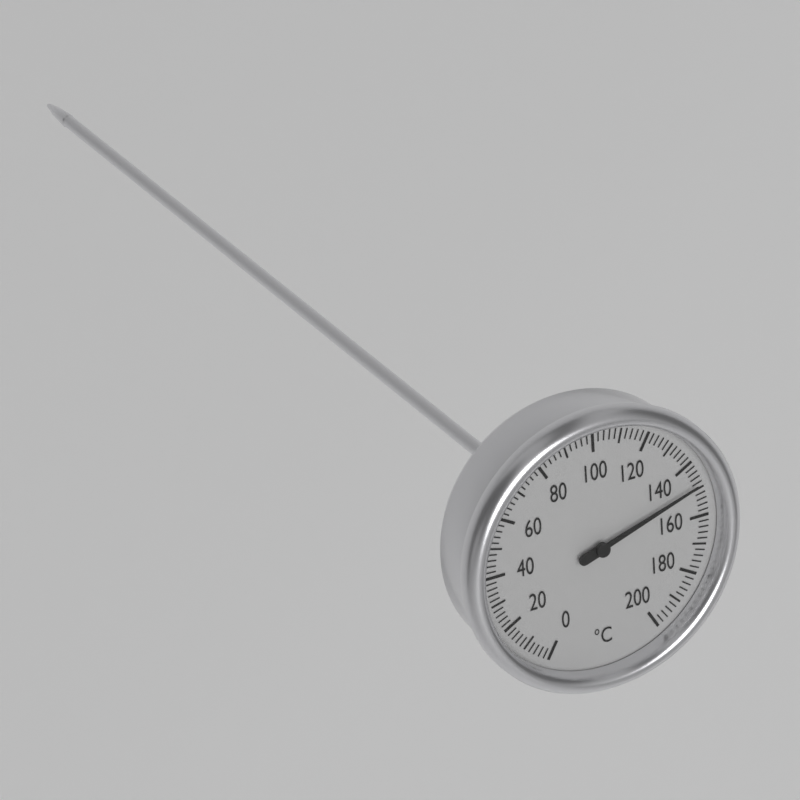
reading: 148 °C
